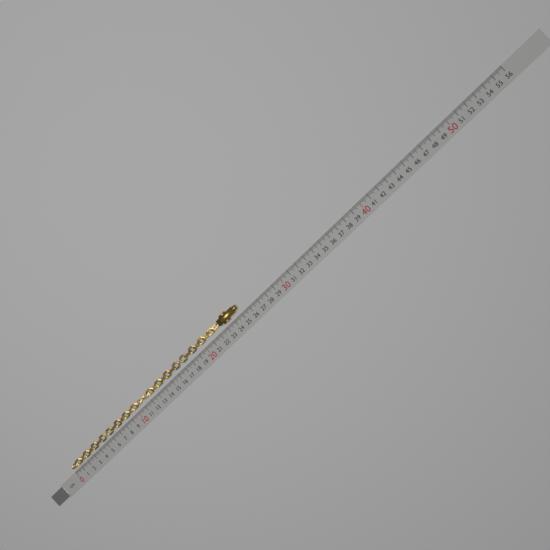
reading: 25.1 cm
